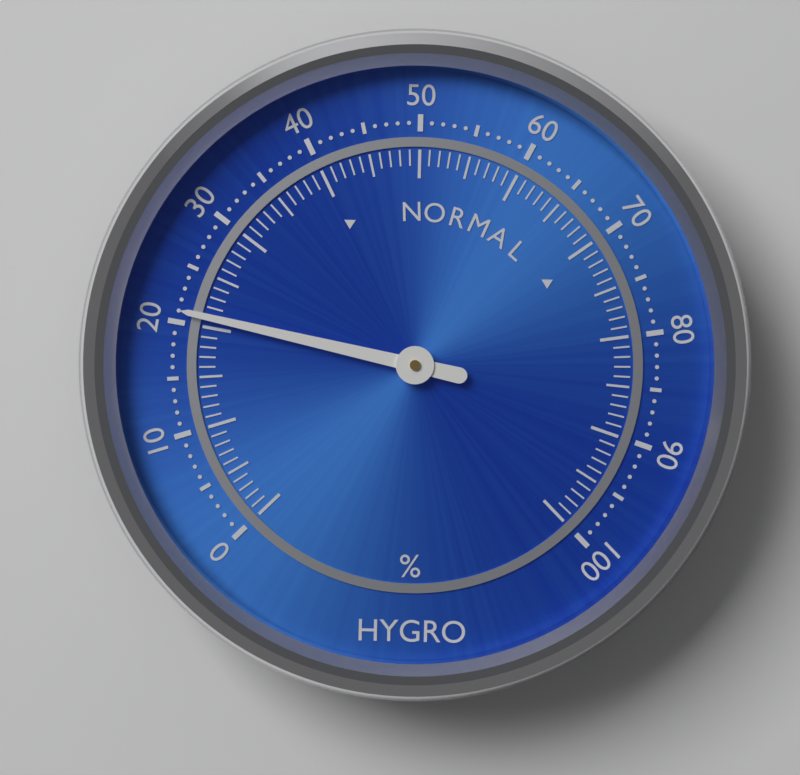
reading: 21 %
